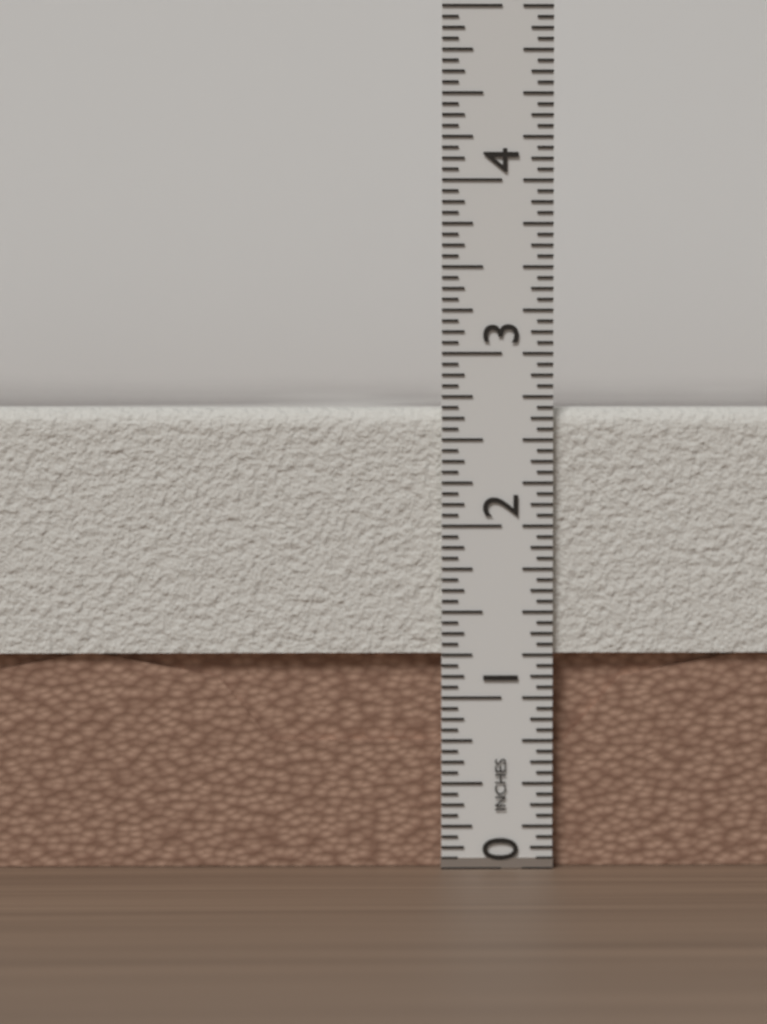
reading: 2.6875 in
